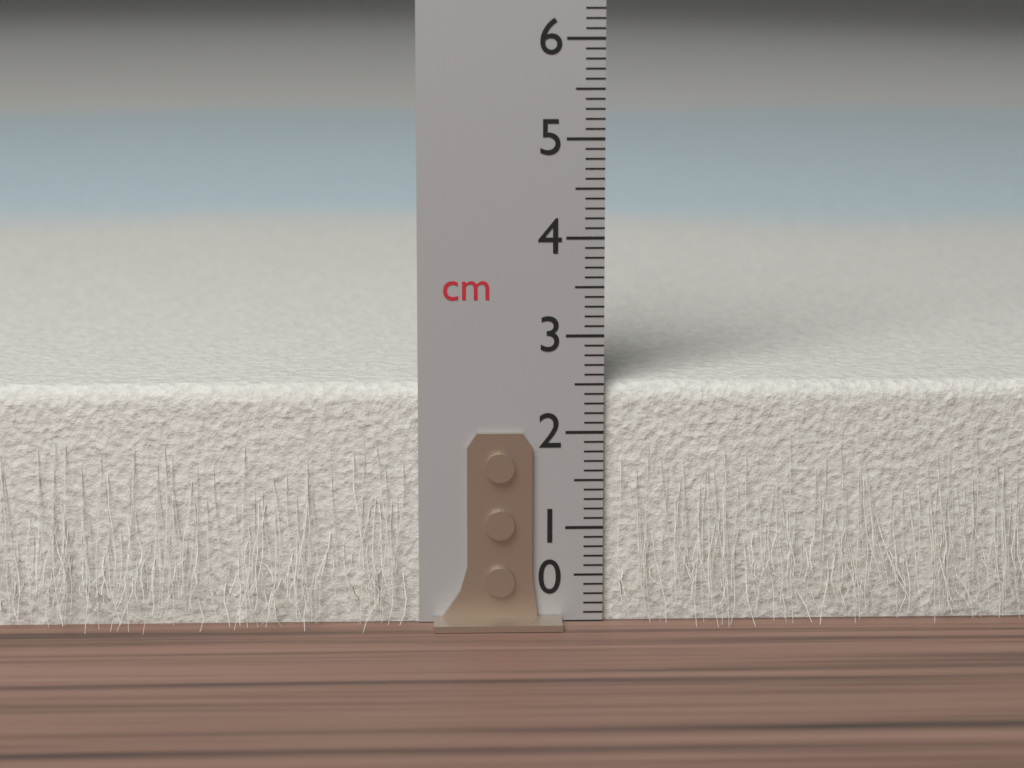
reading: 2.5 cm
